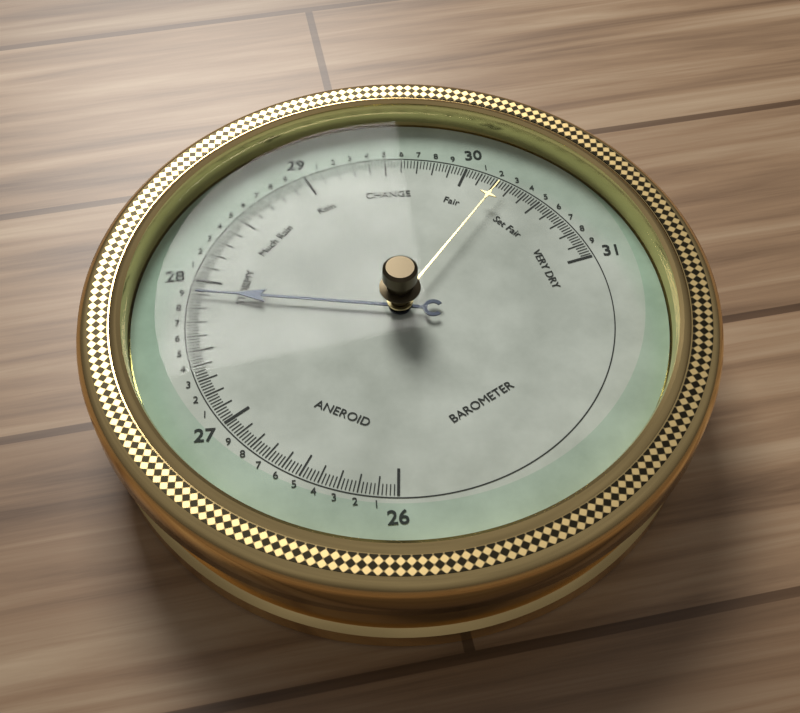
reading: 27.90 (no unit)
